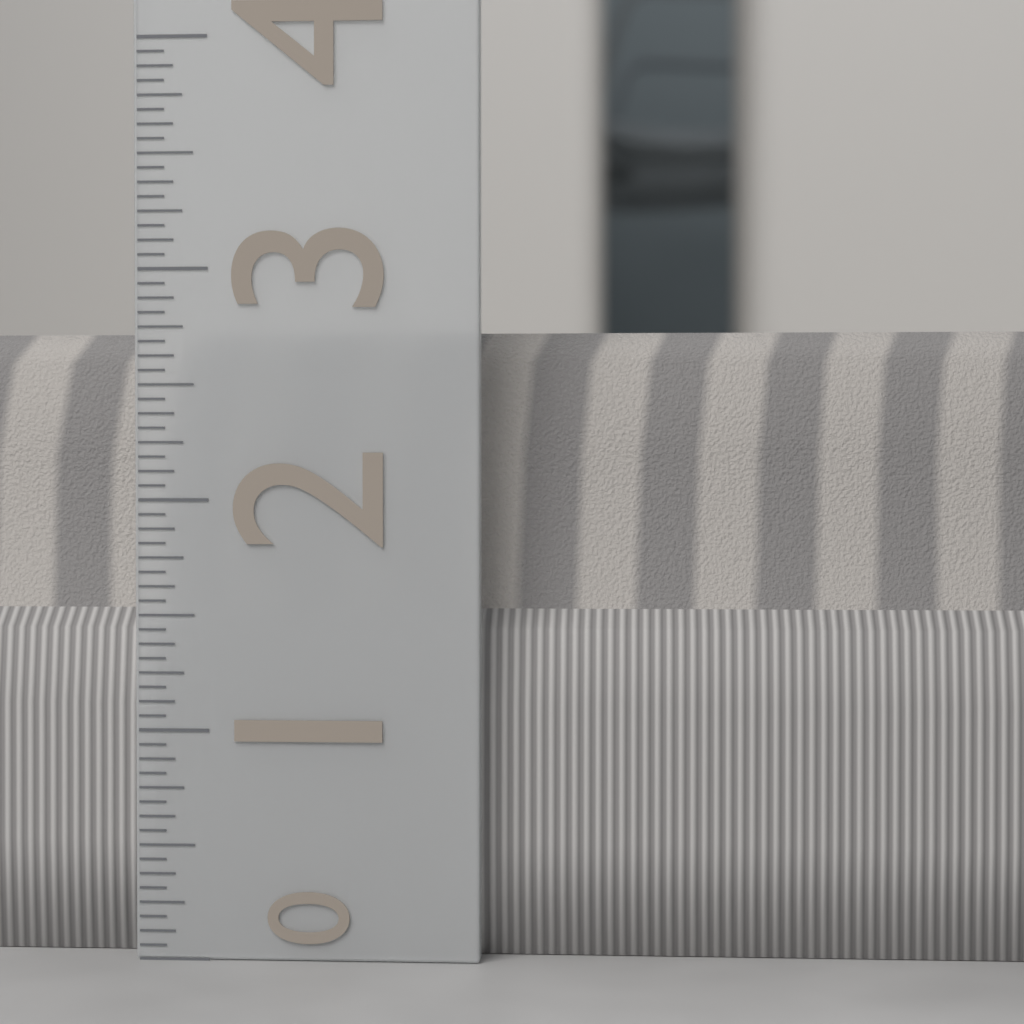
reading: 2.7500 (no unit)
